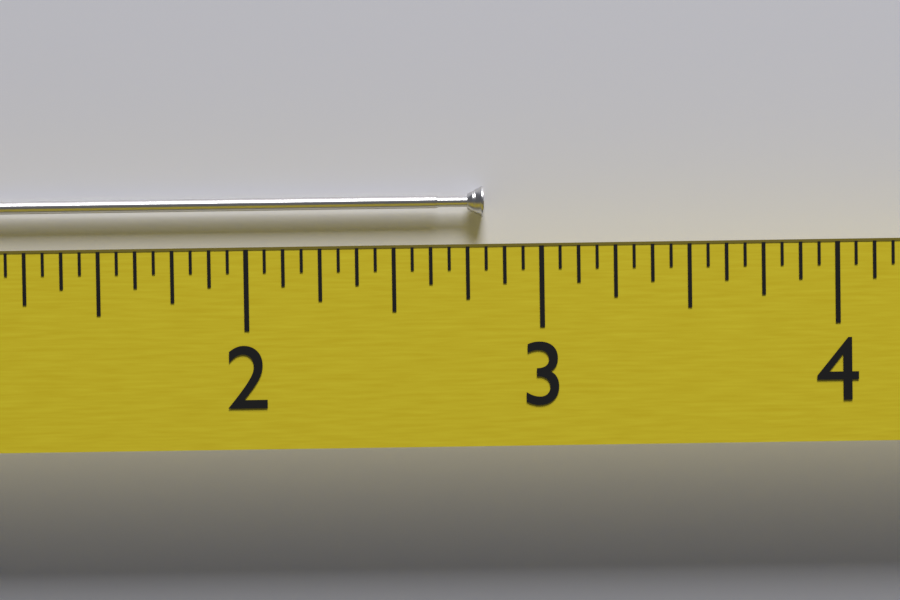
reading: 2.8125 (no unit)
